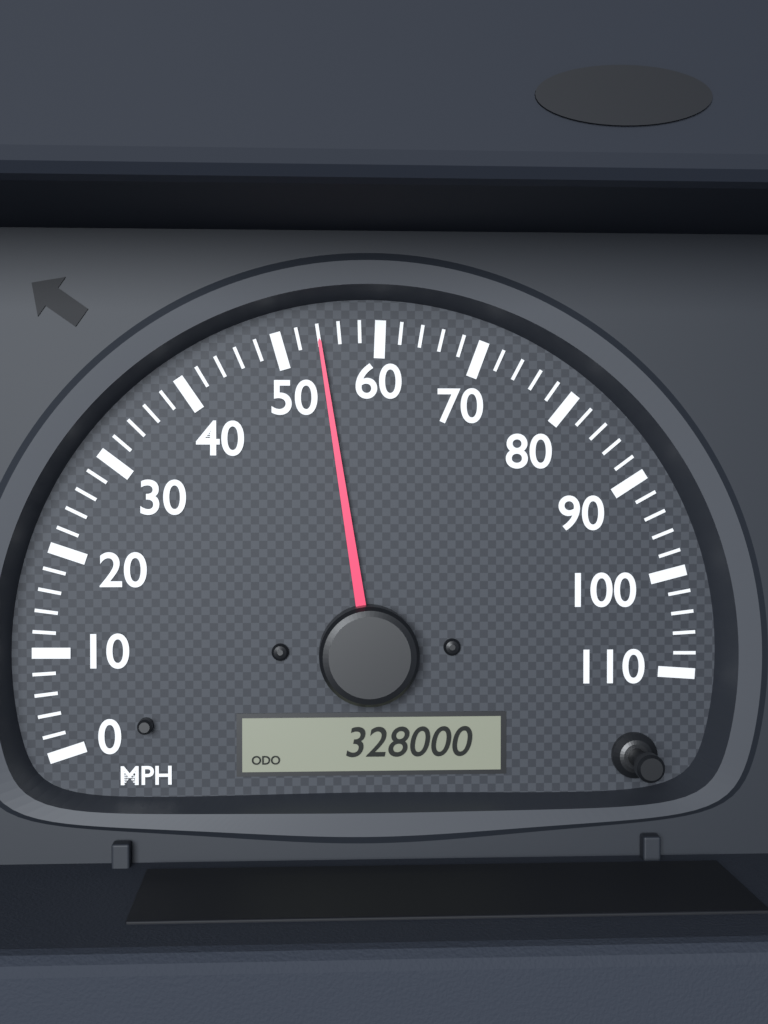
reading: 54 MPH
